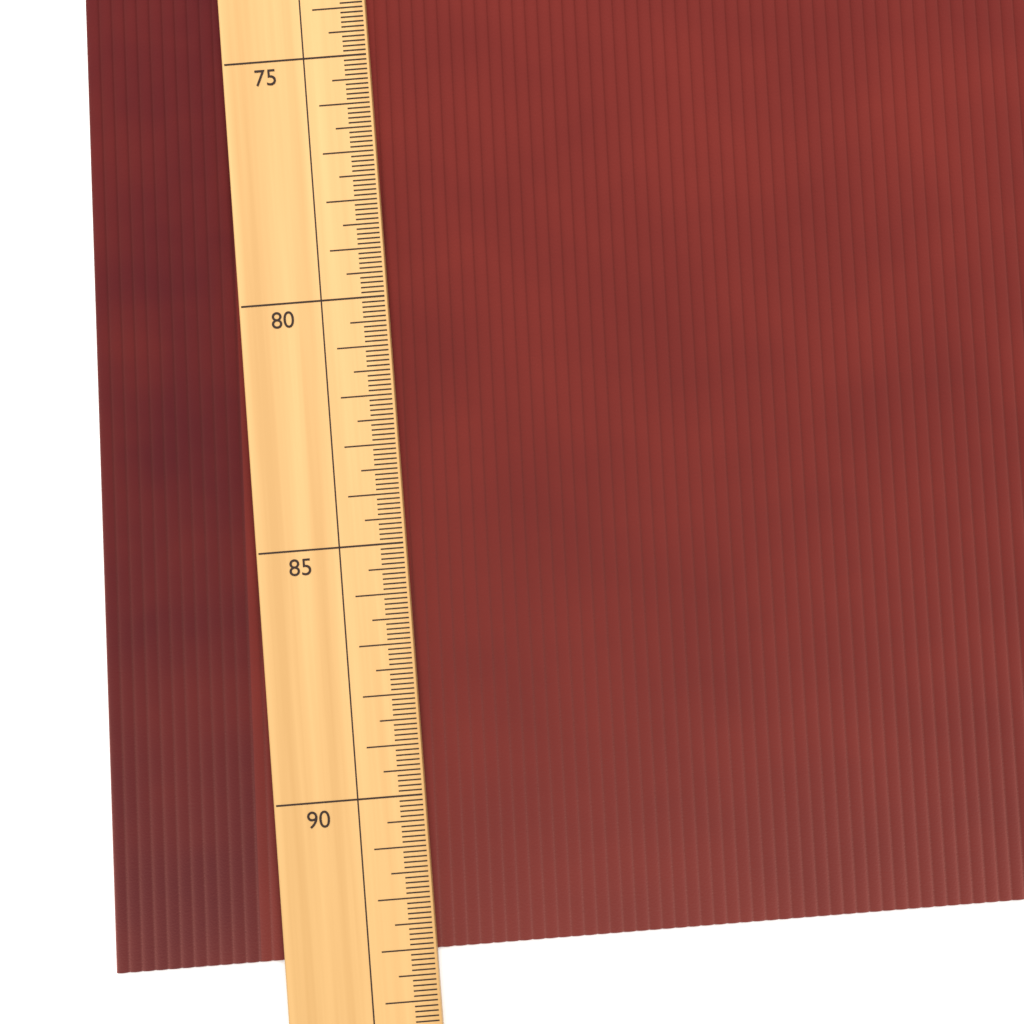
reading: 93.1 (no unit)
